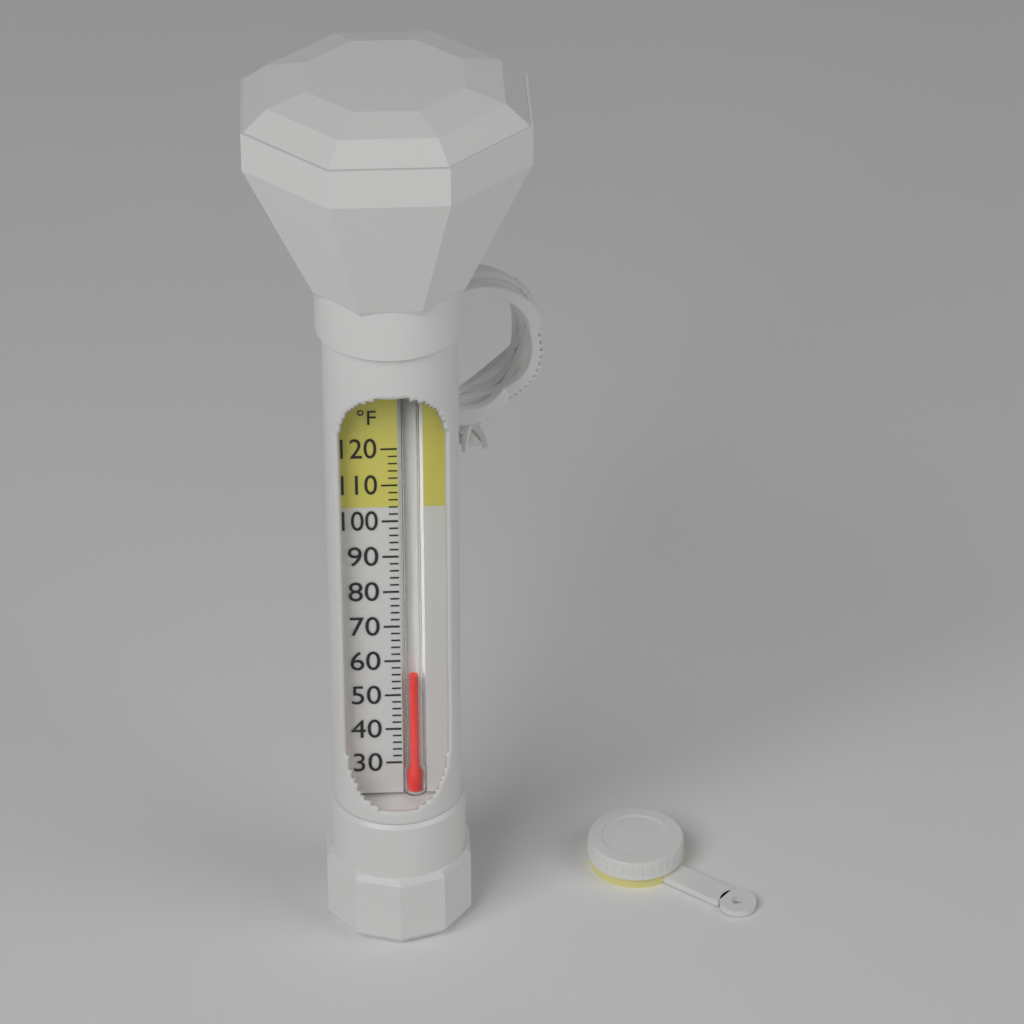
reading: 56 °F
